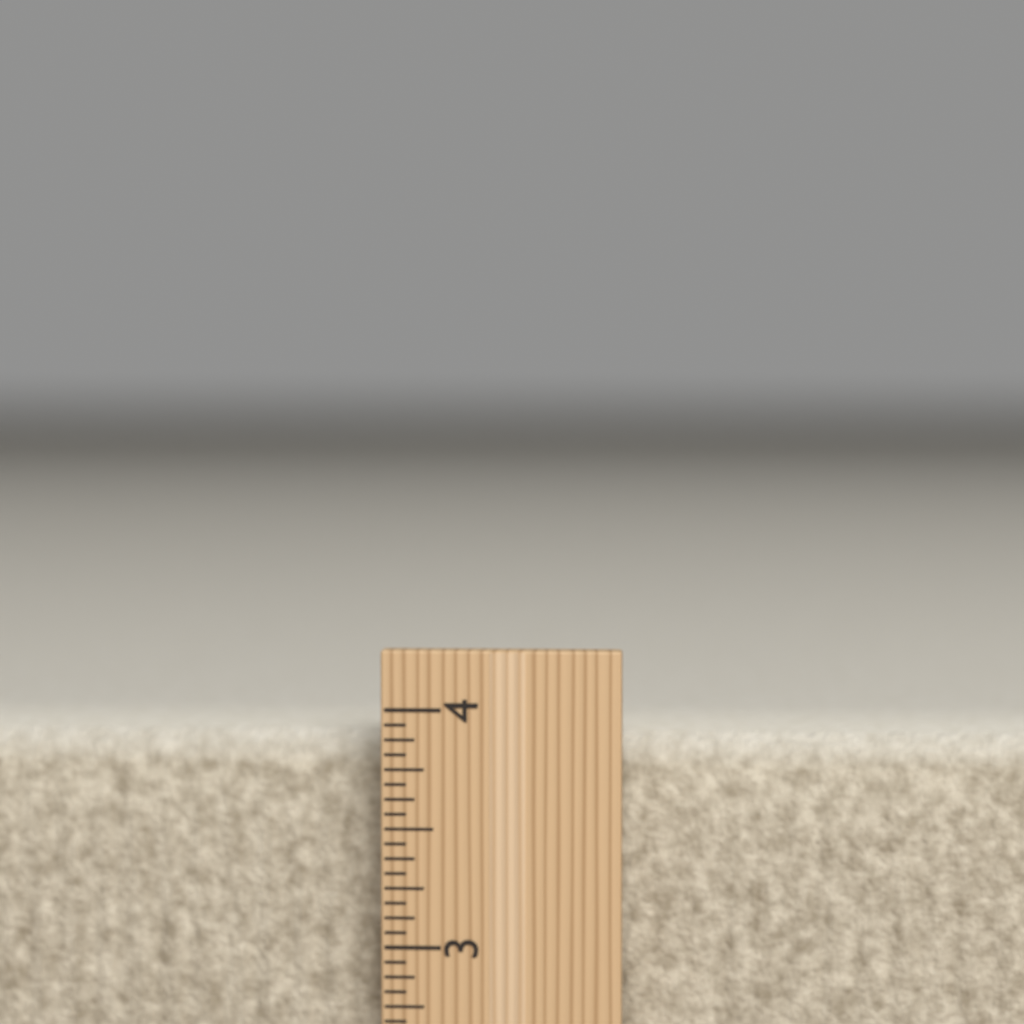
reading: 3.8750 inch
